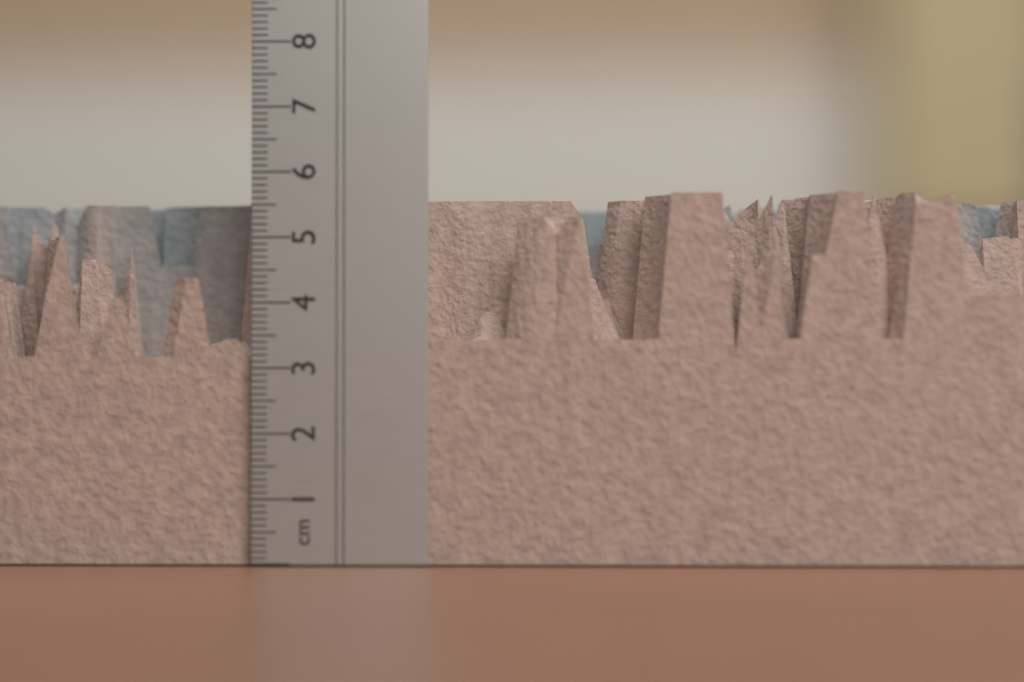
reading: 5.7 cm
